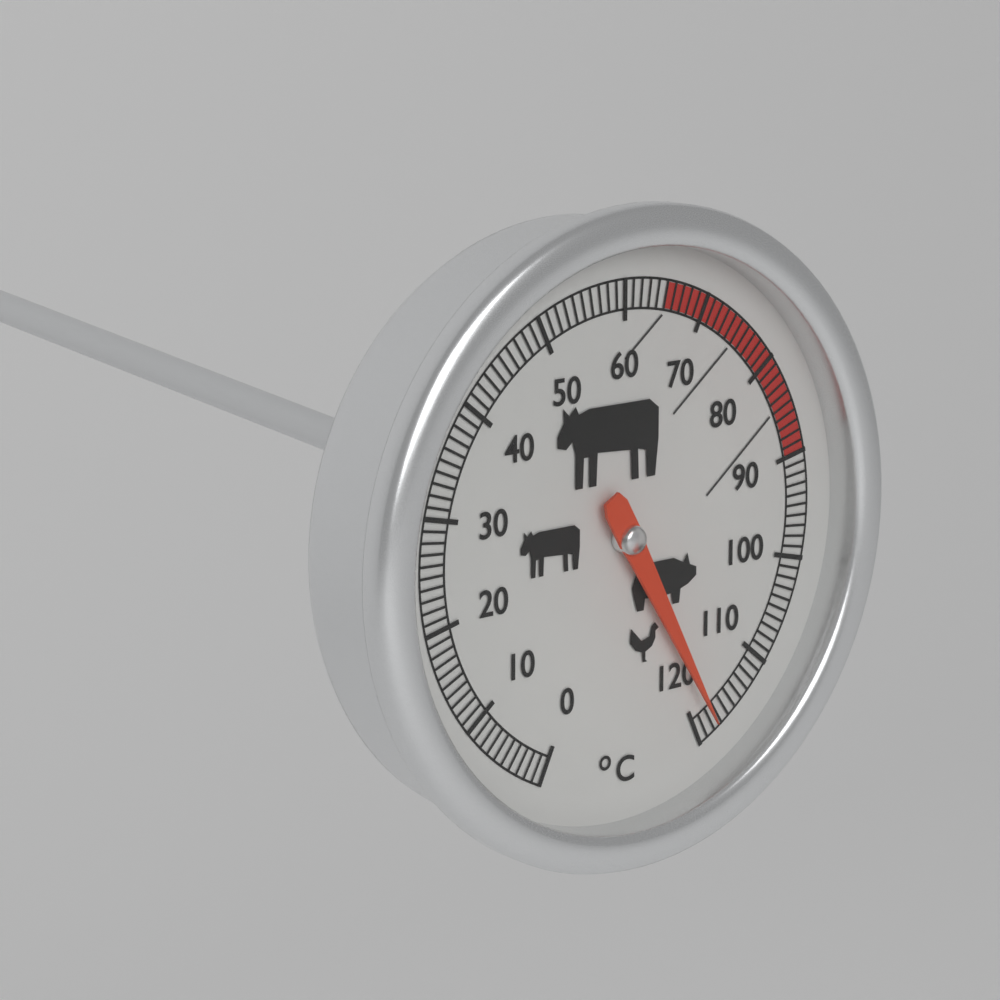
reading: 118 °C
